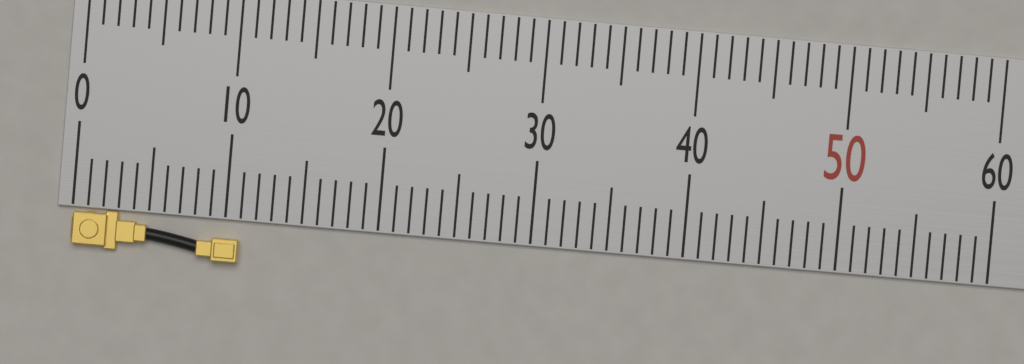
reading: 11 (no unit)
